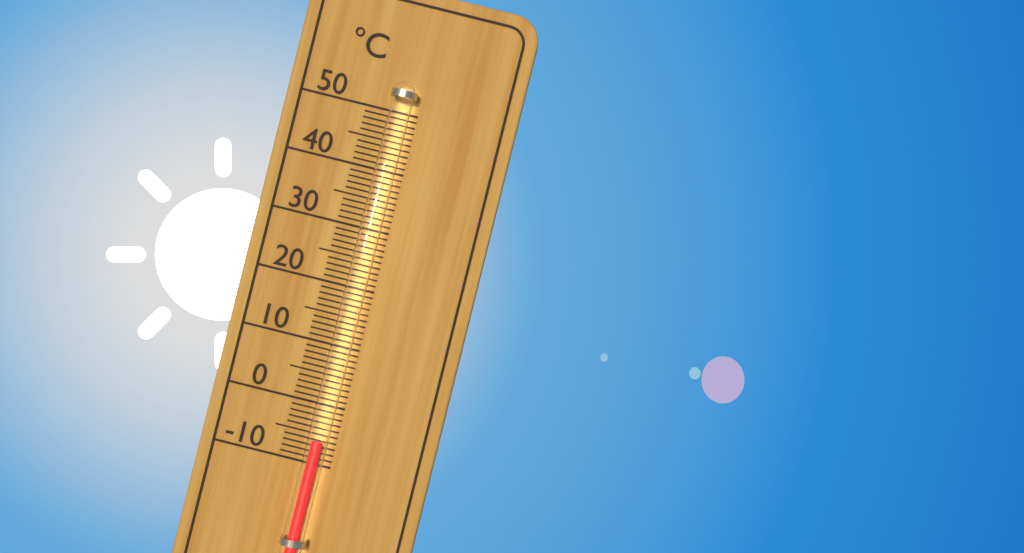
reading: -6 °C
